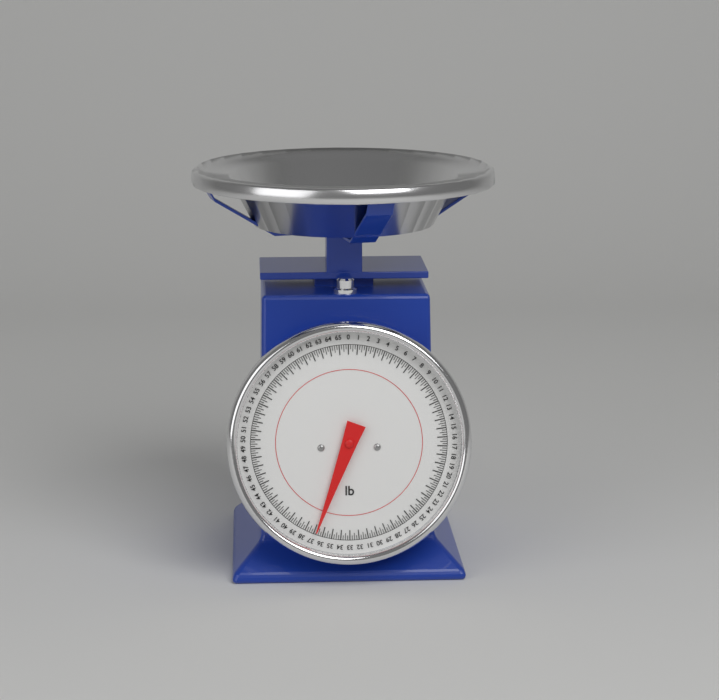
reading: 36.75 lb
